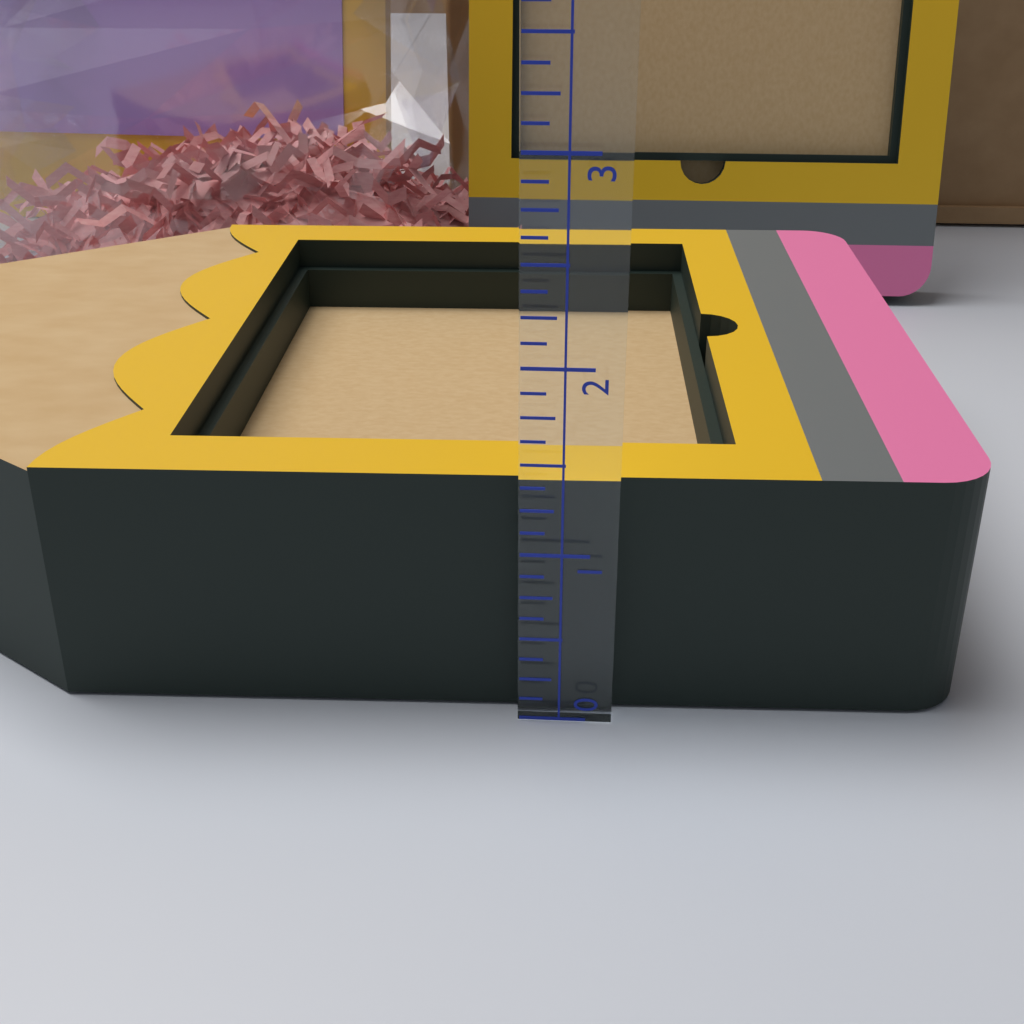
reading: 1.375 (no unit)
